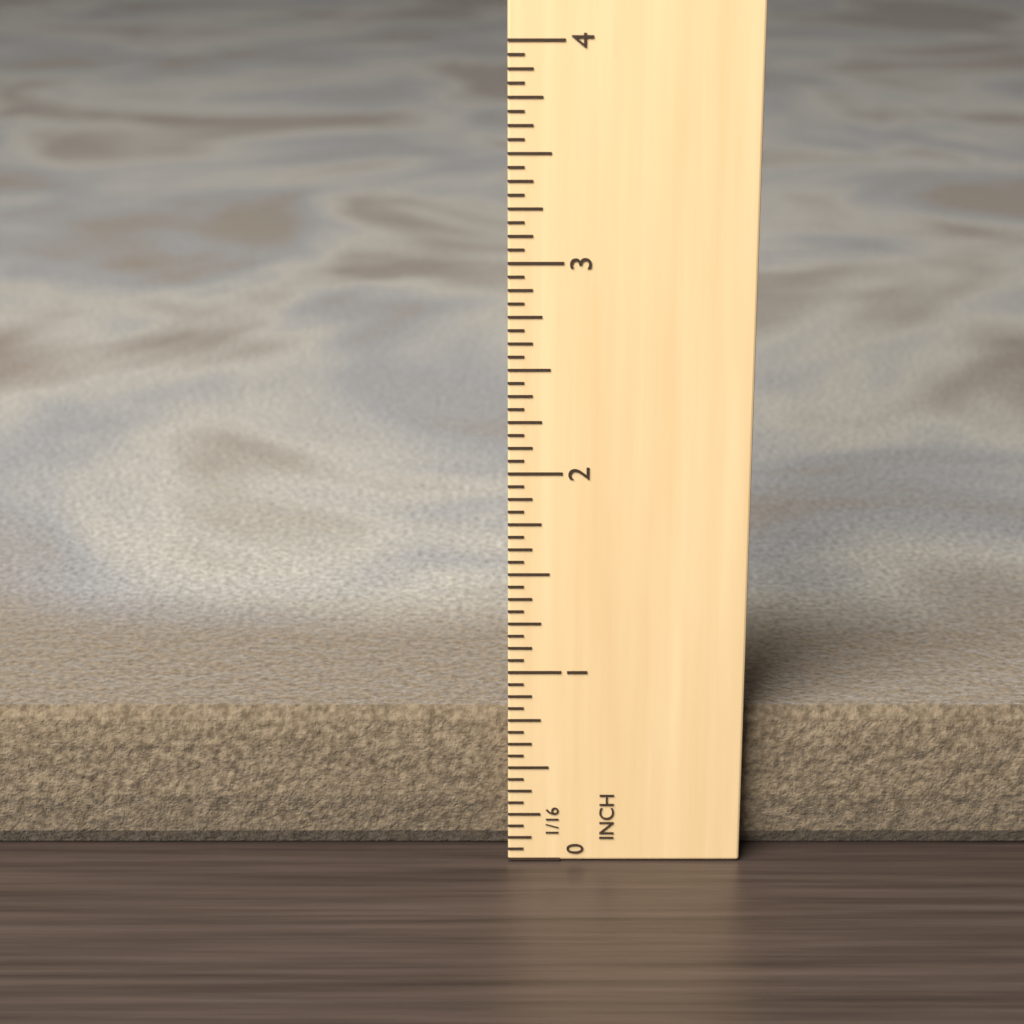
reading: 0.7500 in
